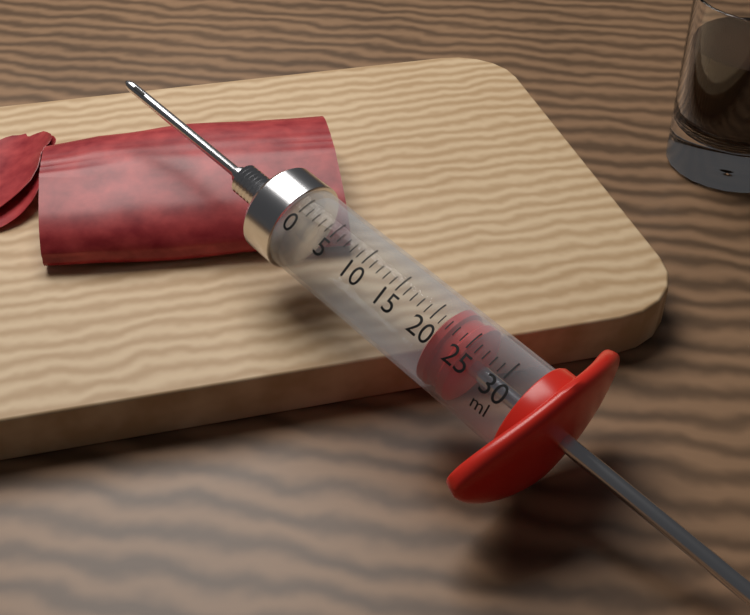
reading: 21 ml
